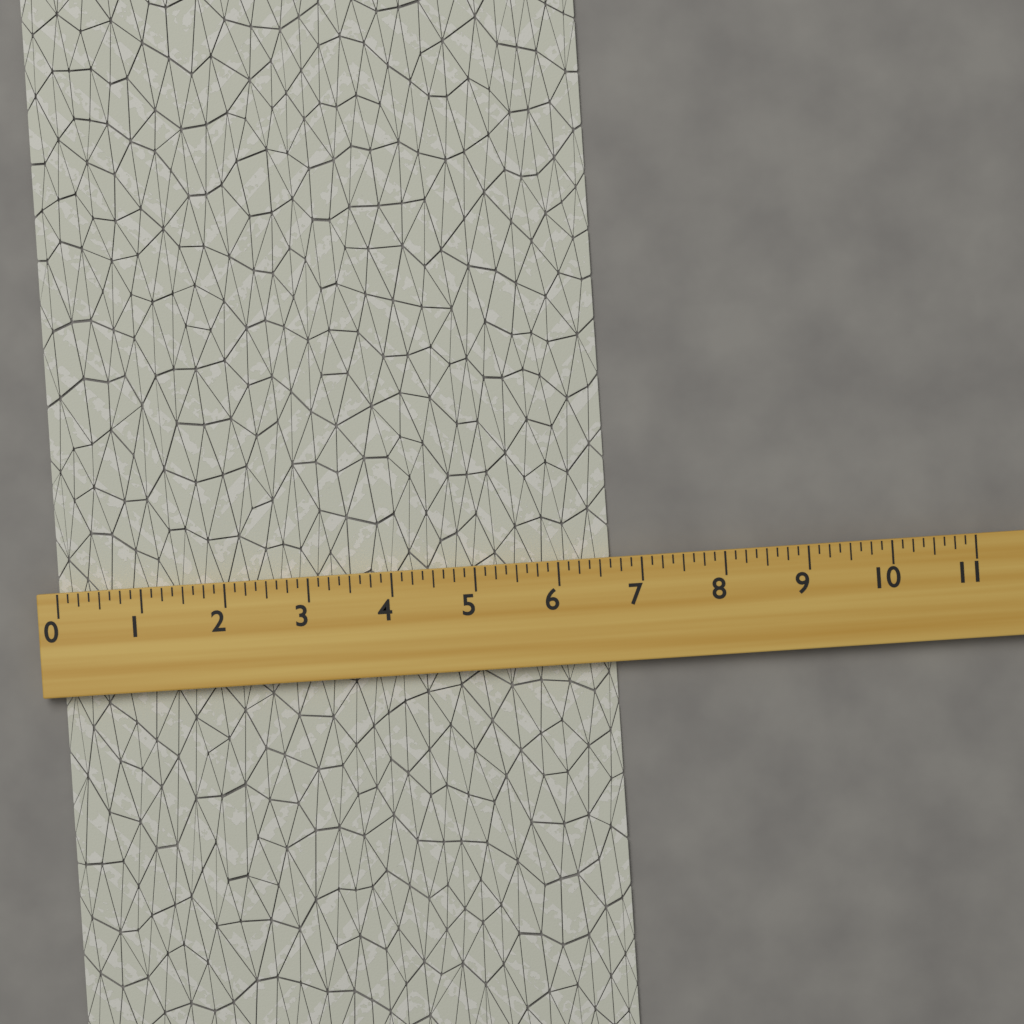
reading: 6.625 (no unit)
